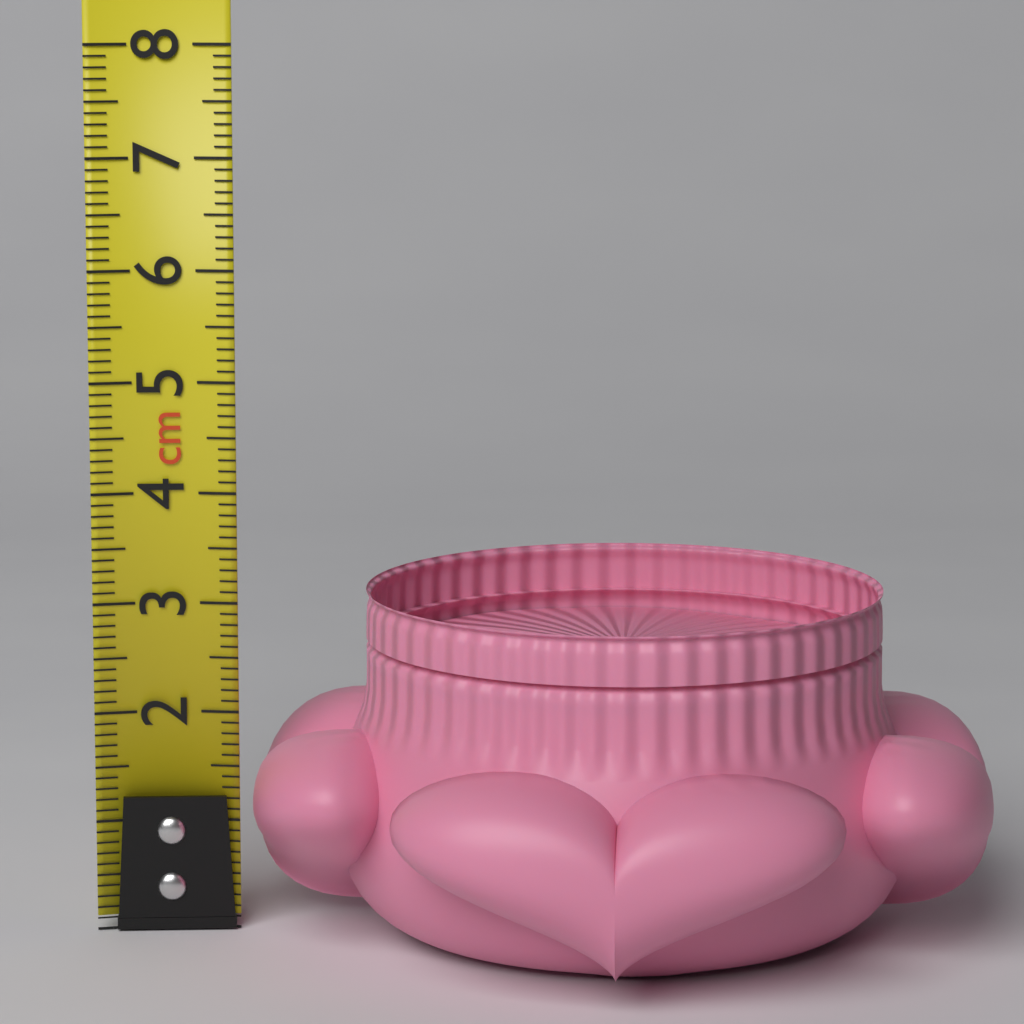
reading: 3.1 cm
